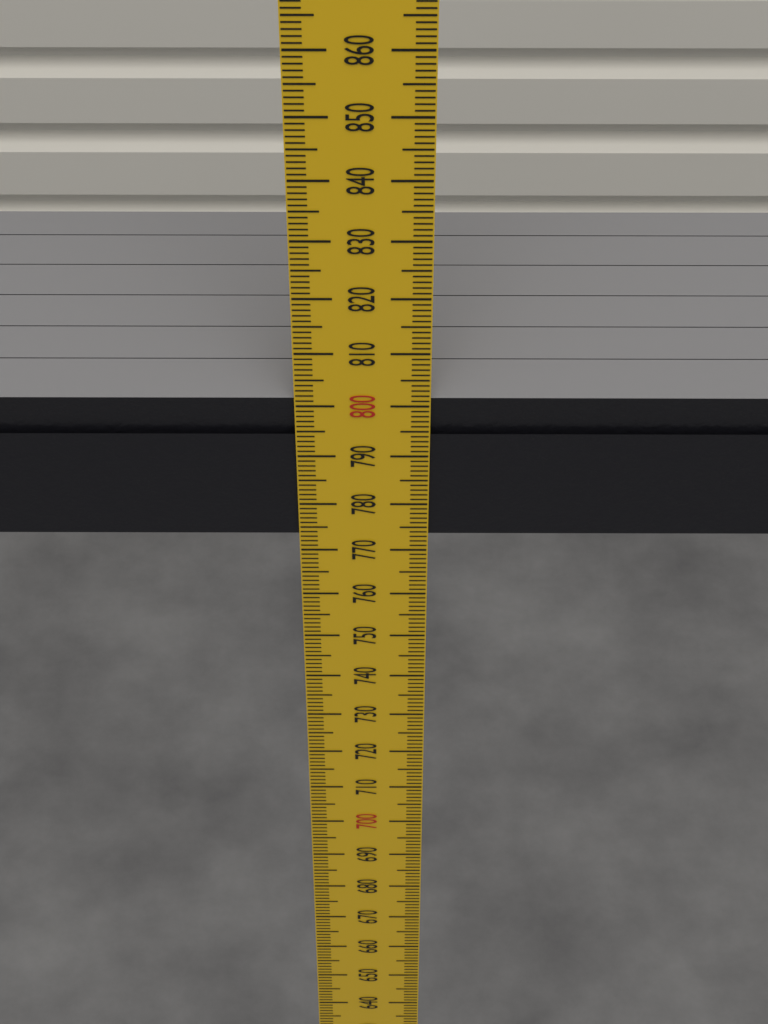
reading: 801 mm
